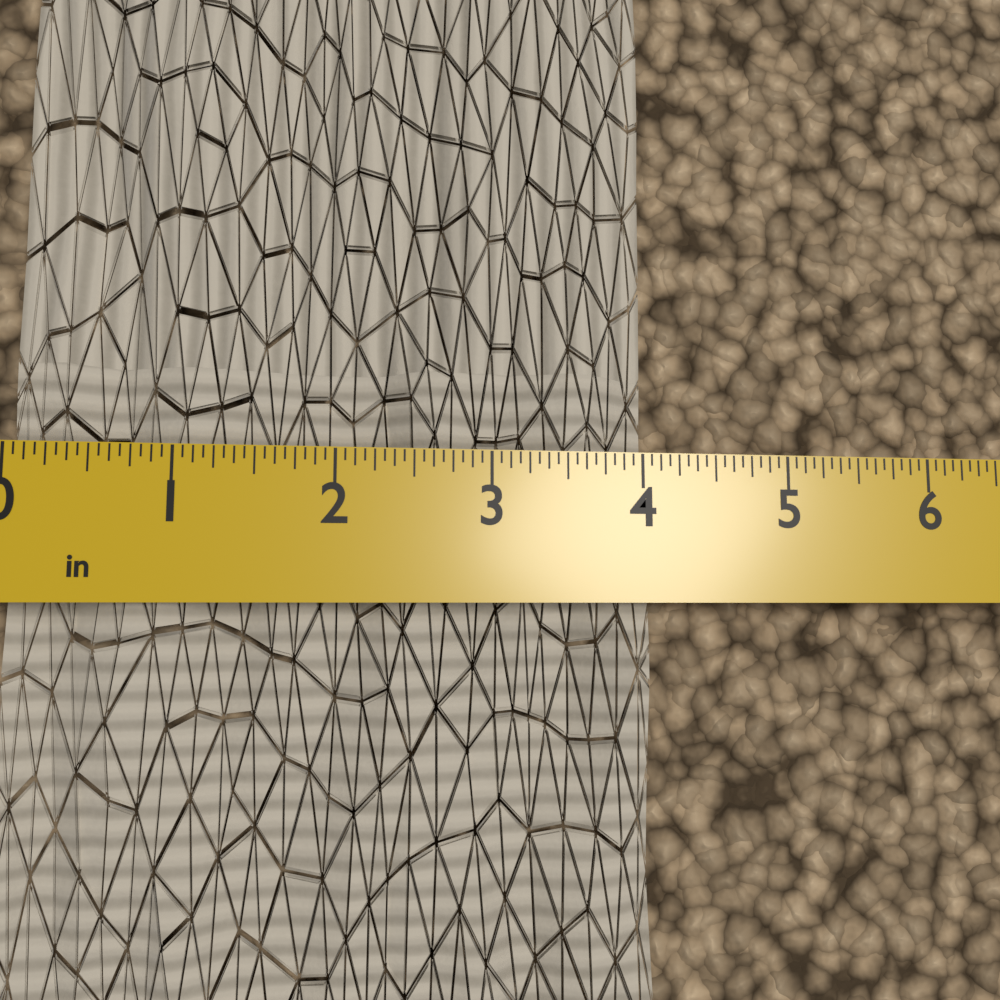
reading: 4.0625 in
